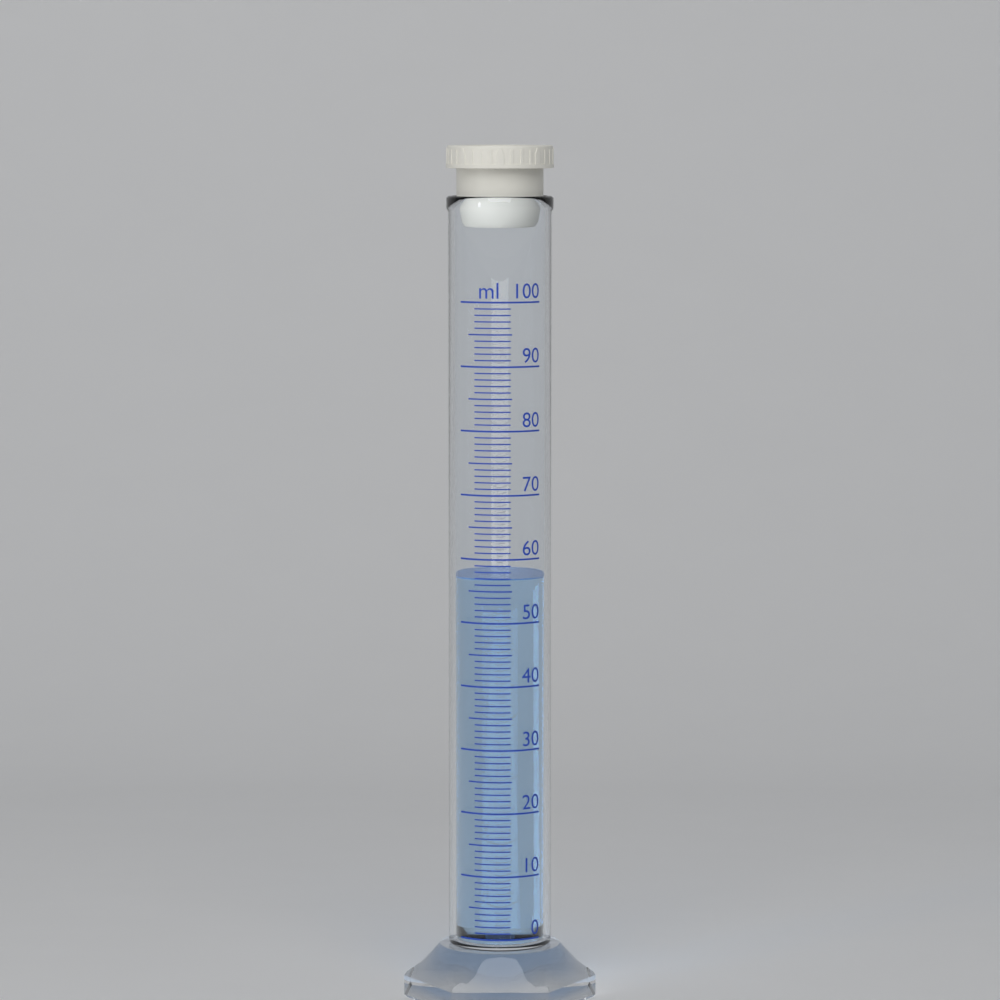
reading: 57 ml
